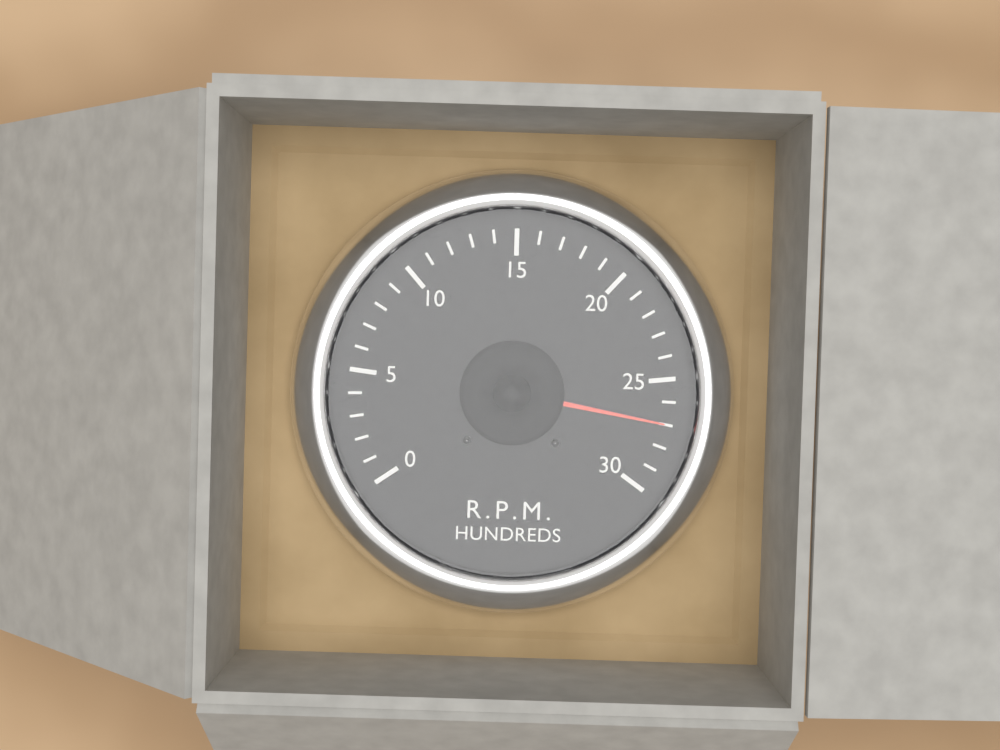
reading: 27 RPM x100
